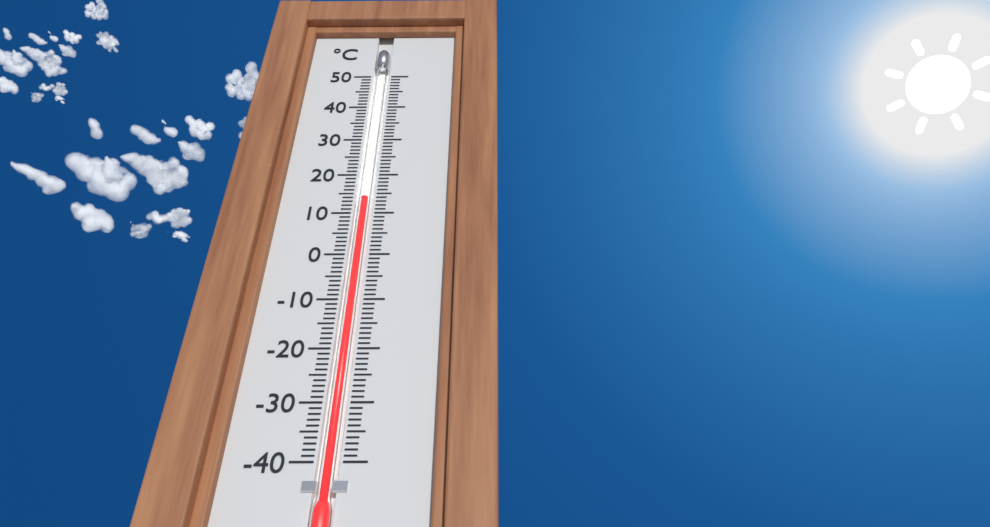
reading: 14 °C
